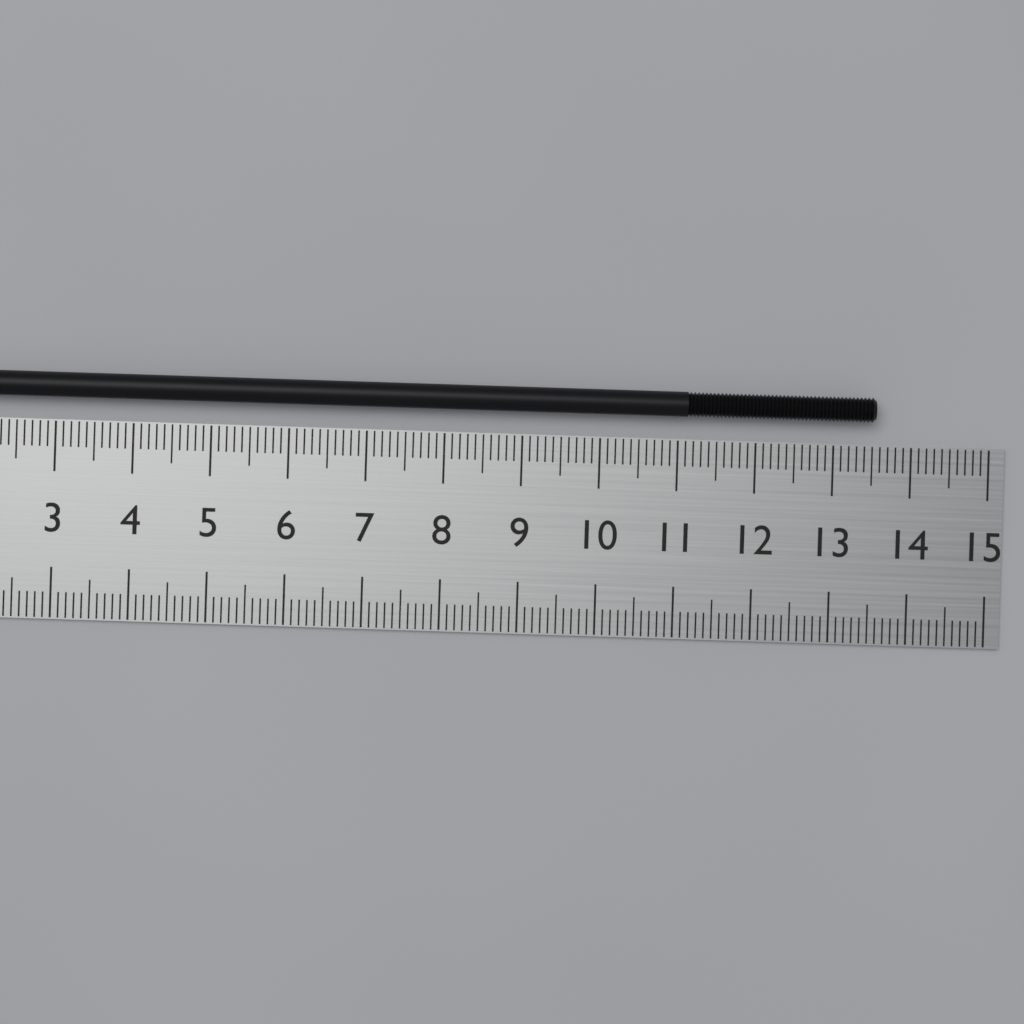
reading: 13.5 cm
